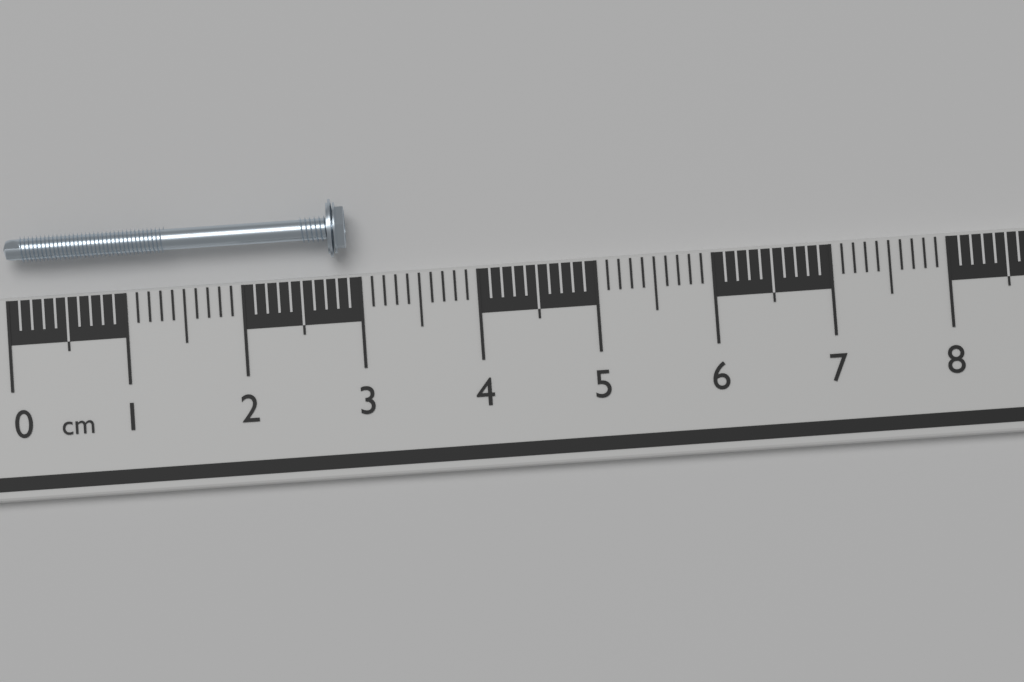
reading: 2.9 cm
